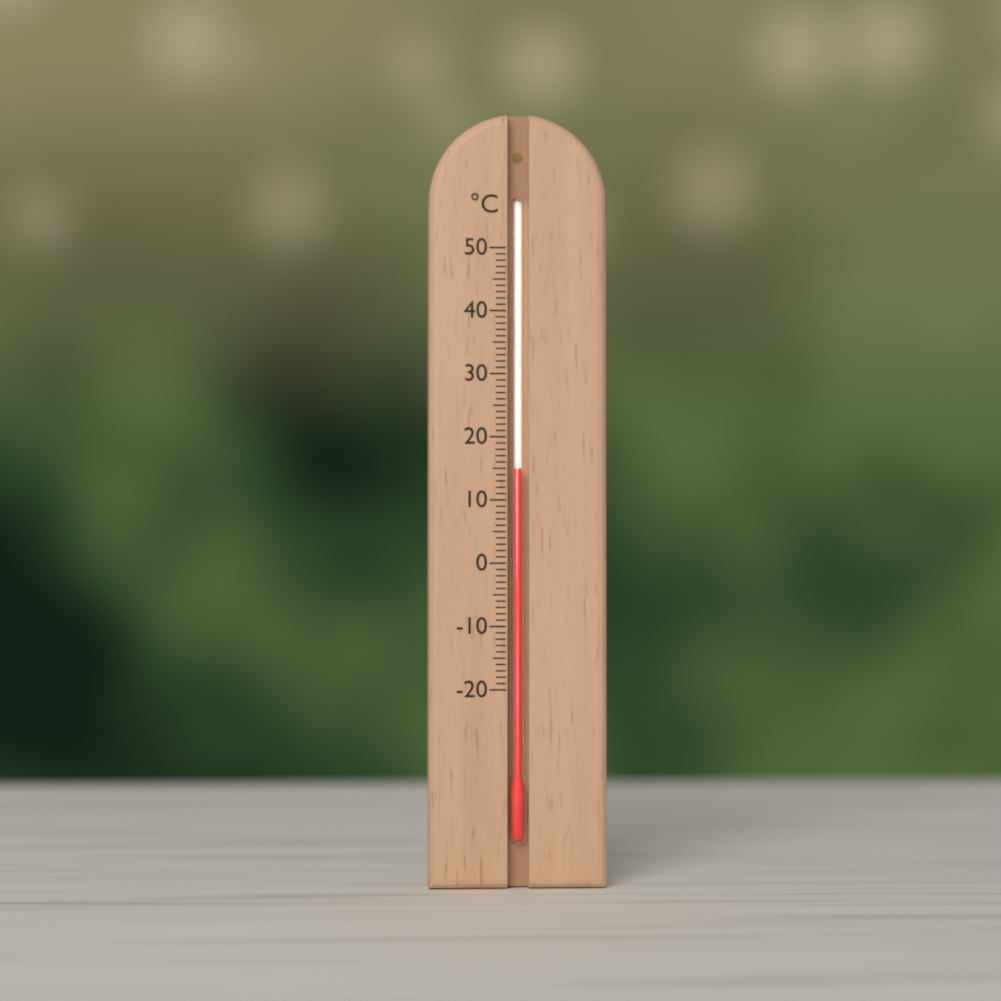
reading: 15 °C
